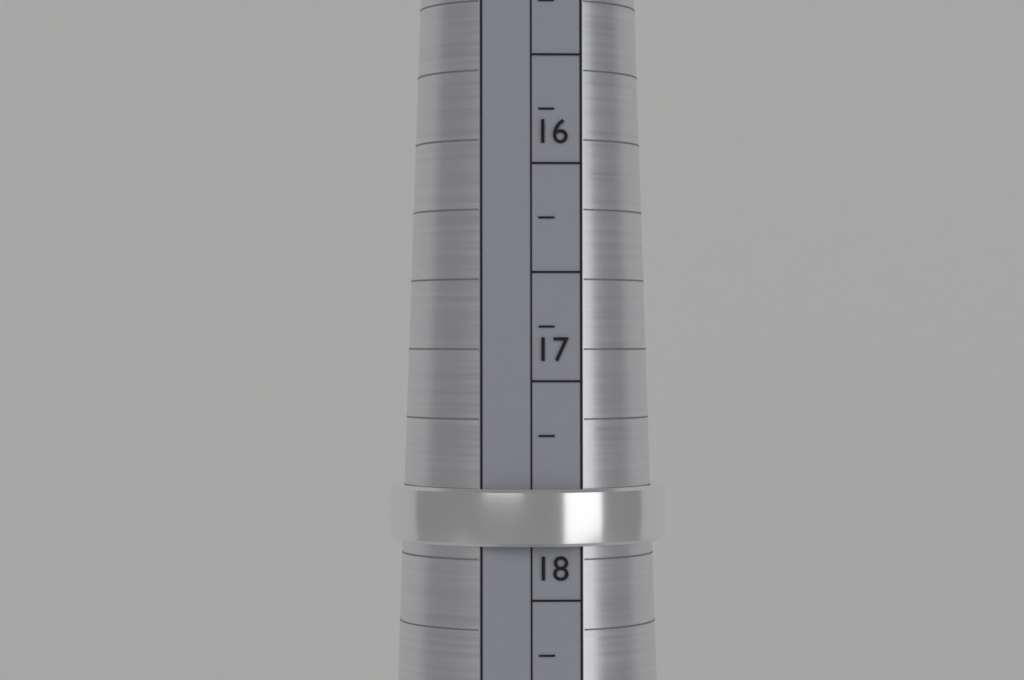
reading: 17.75 mm
